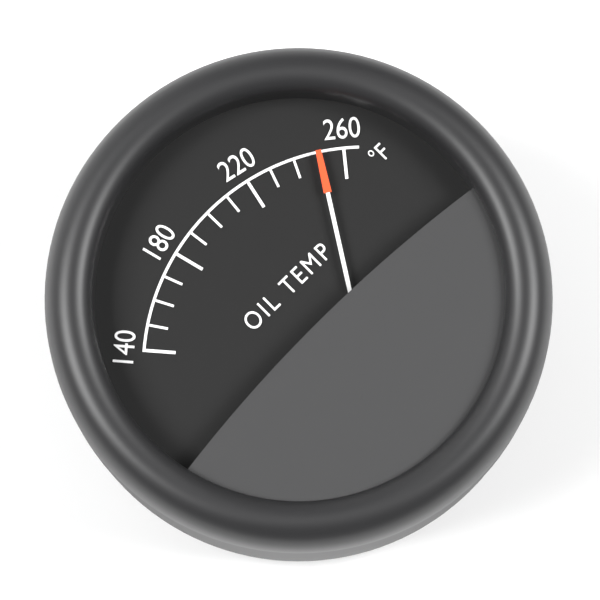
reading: 250 °F
